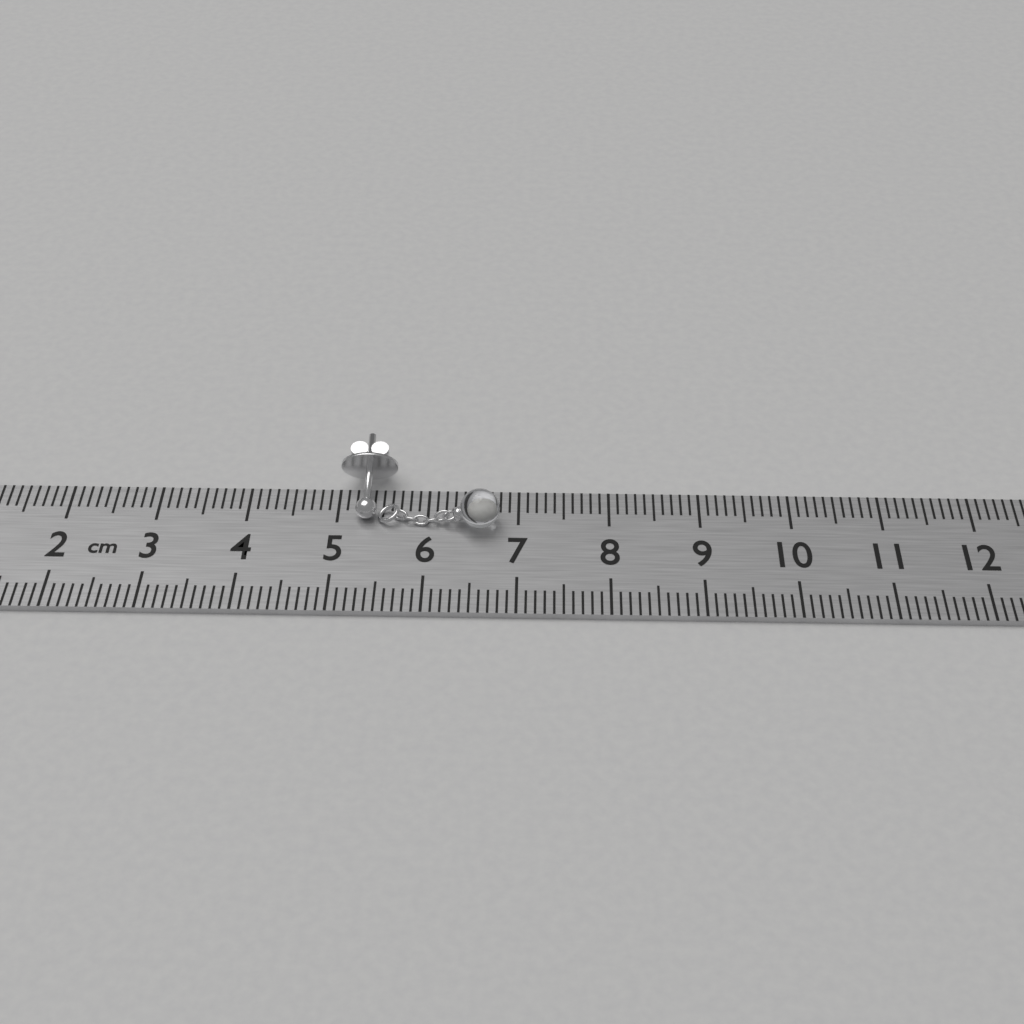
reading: 6.8 cm
